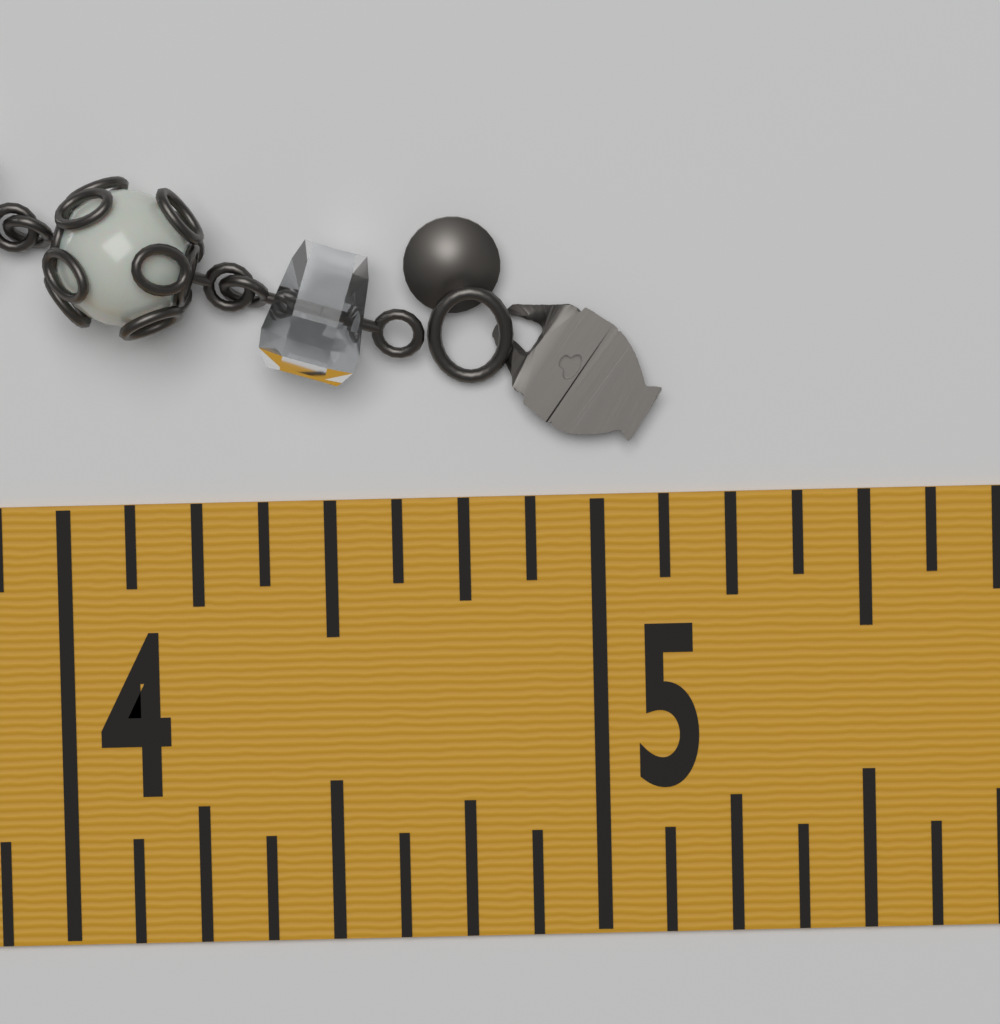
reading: 5.125 in
